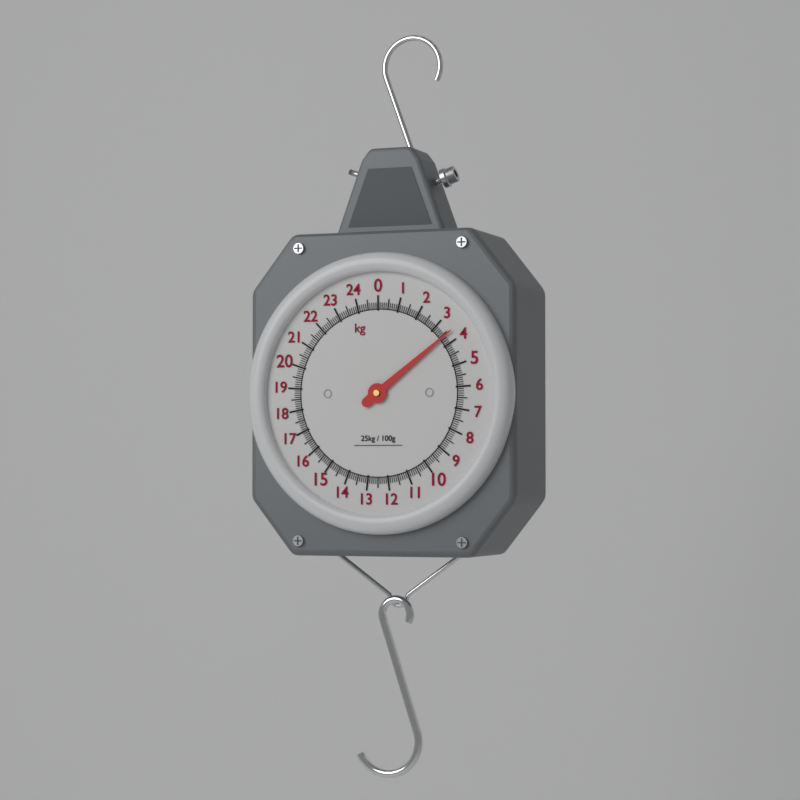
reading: 3.6 kg
